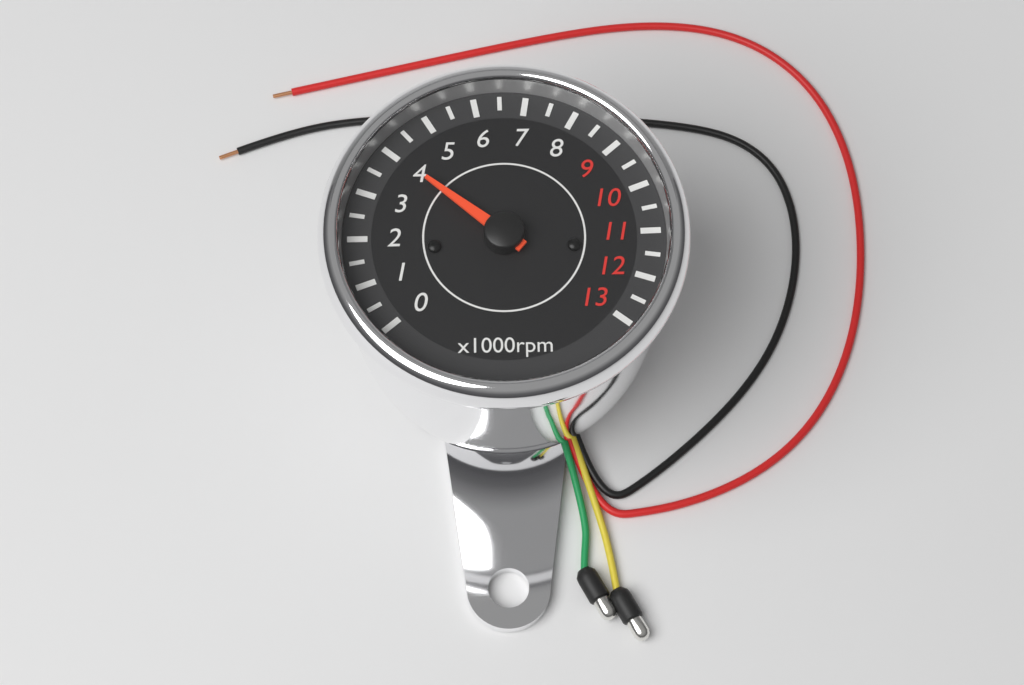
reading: 4000 rpm
